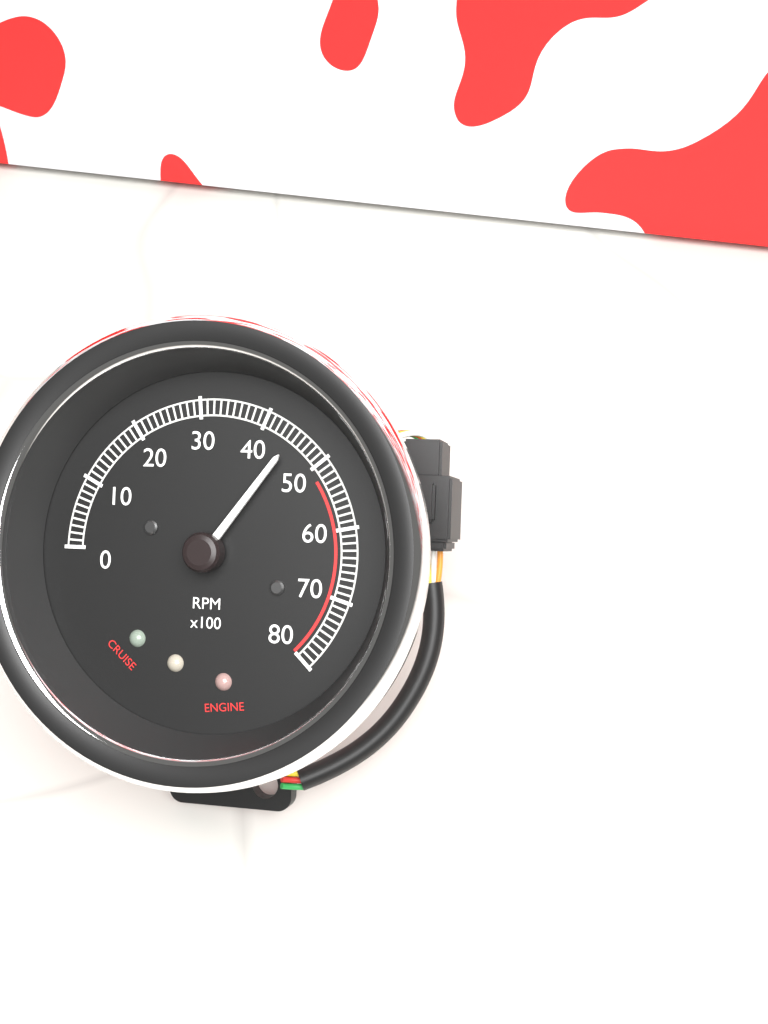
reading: 4500 RPM
